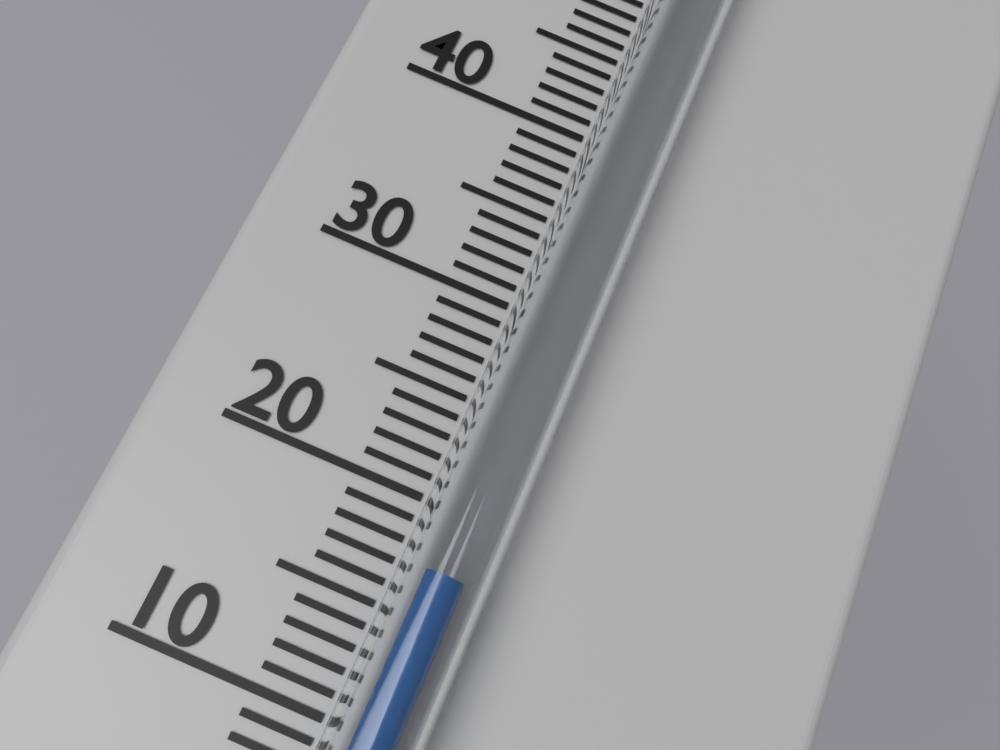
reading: 17 °C
